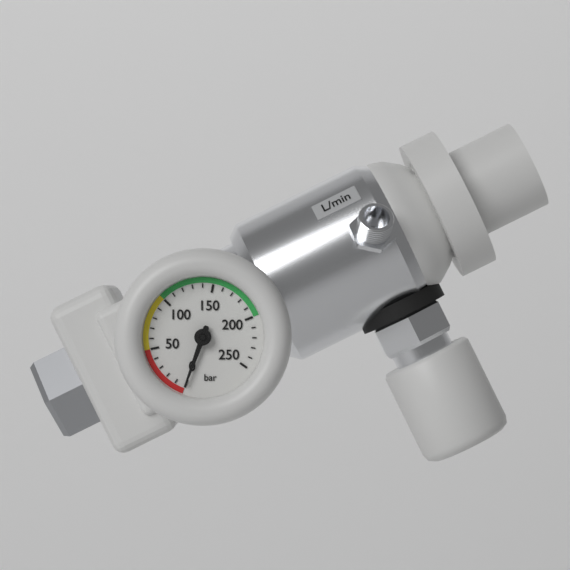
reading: 0 bar
